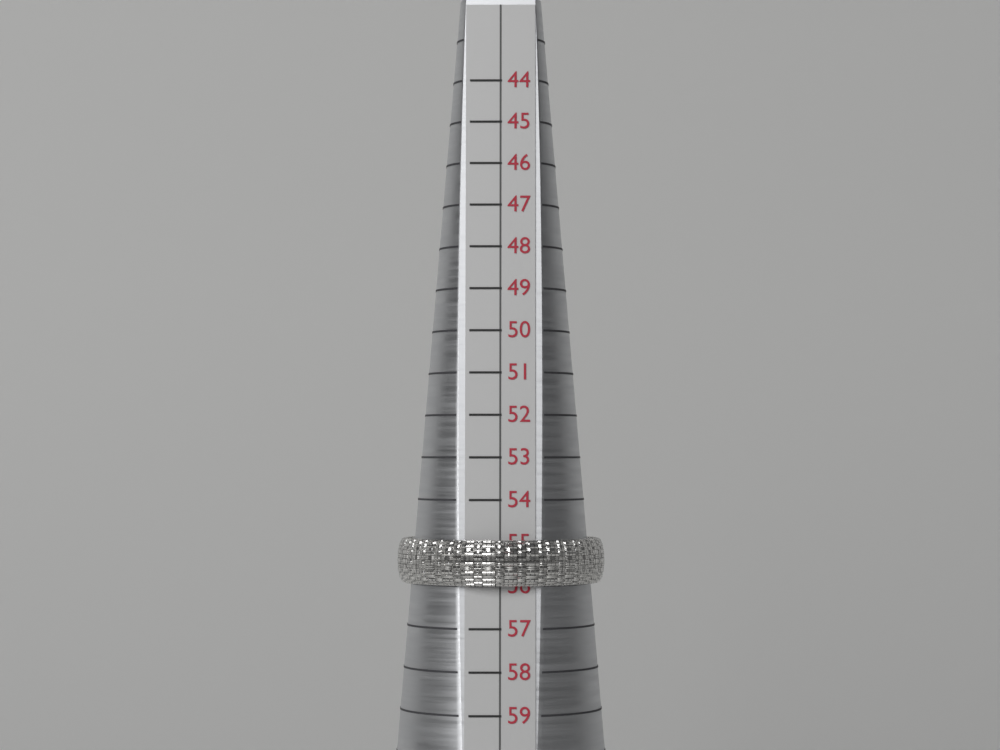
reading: 56 (no unit)
